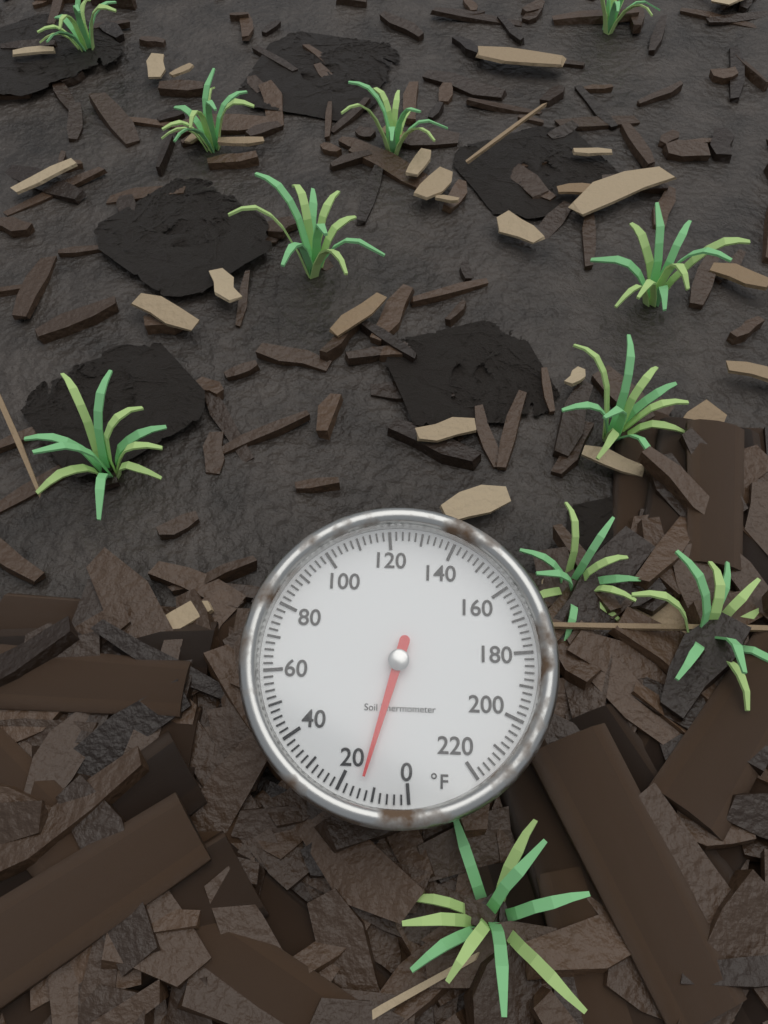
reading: 14 °F
